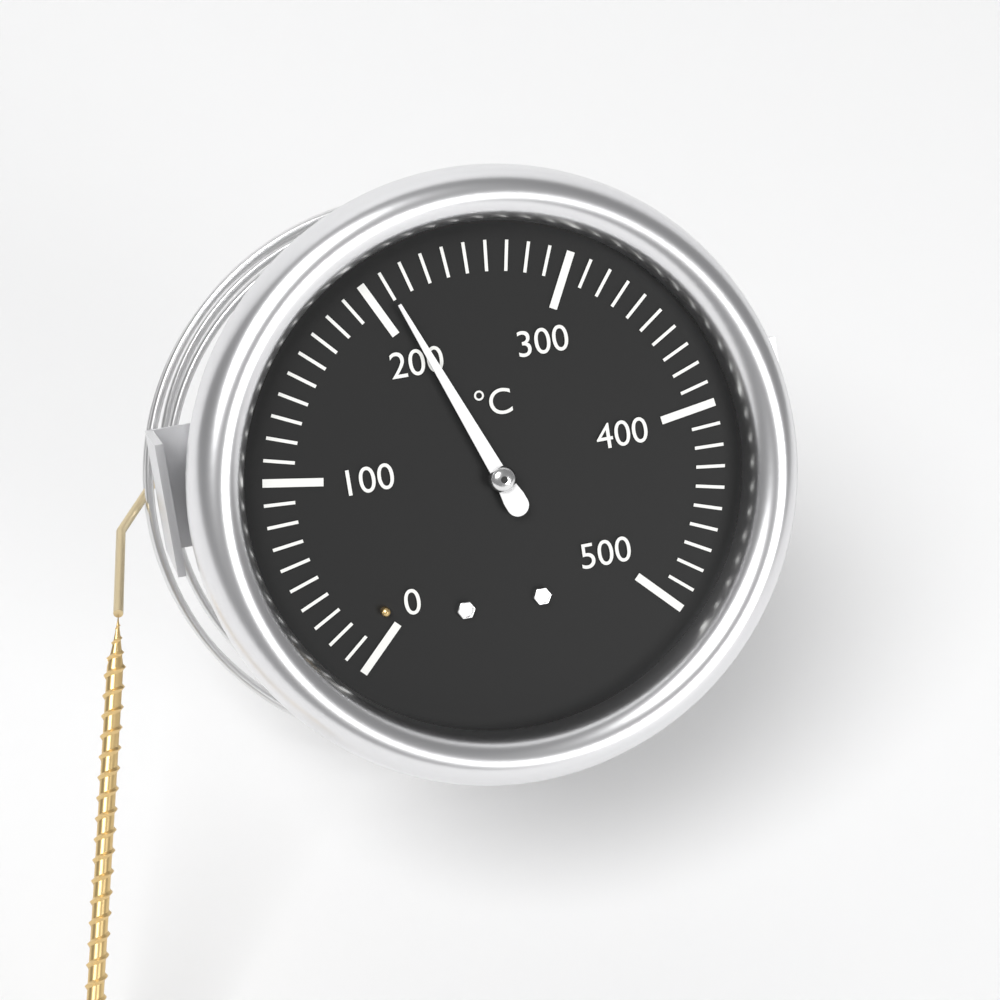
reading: 210 °C
